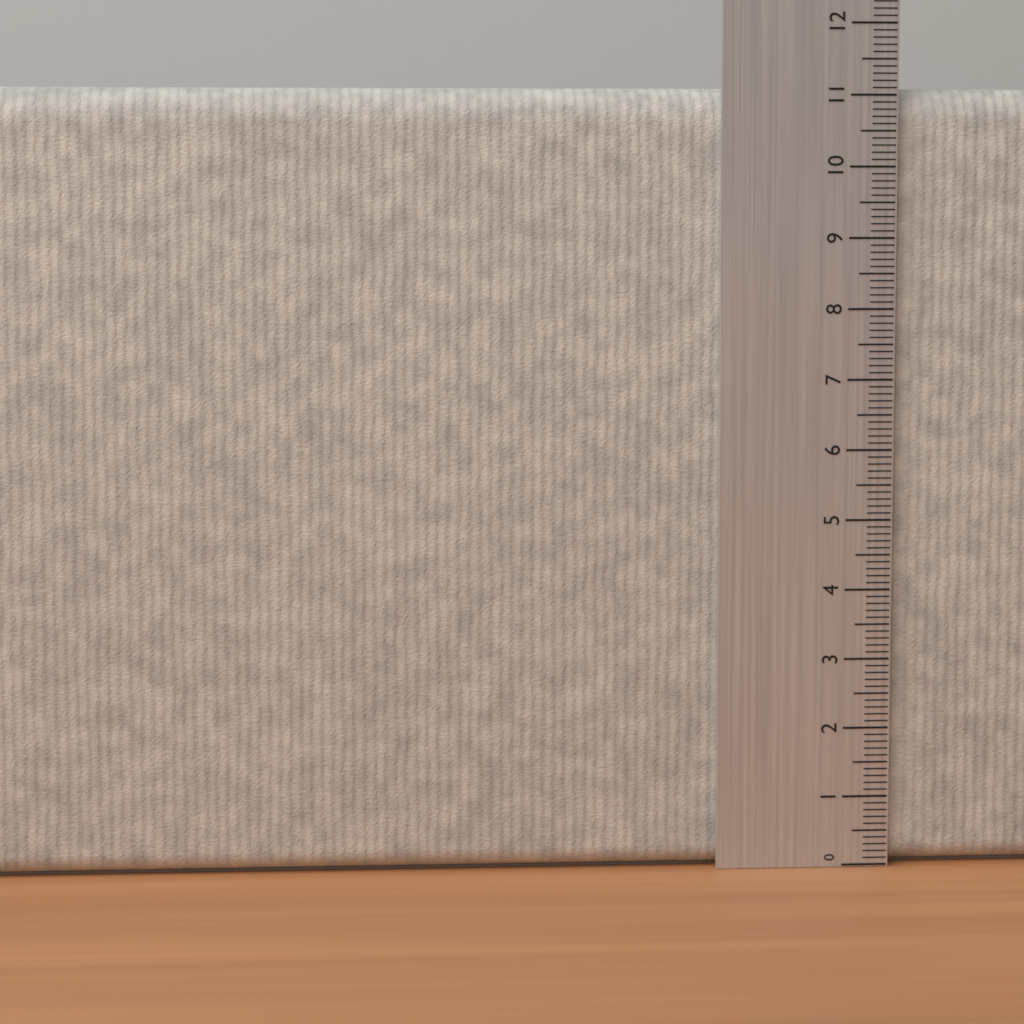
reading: 11.1 (no unit)
